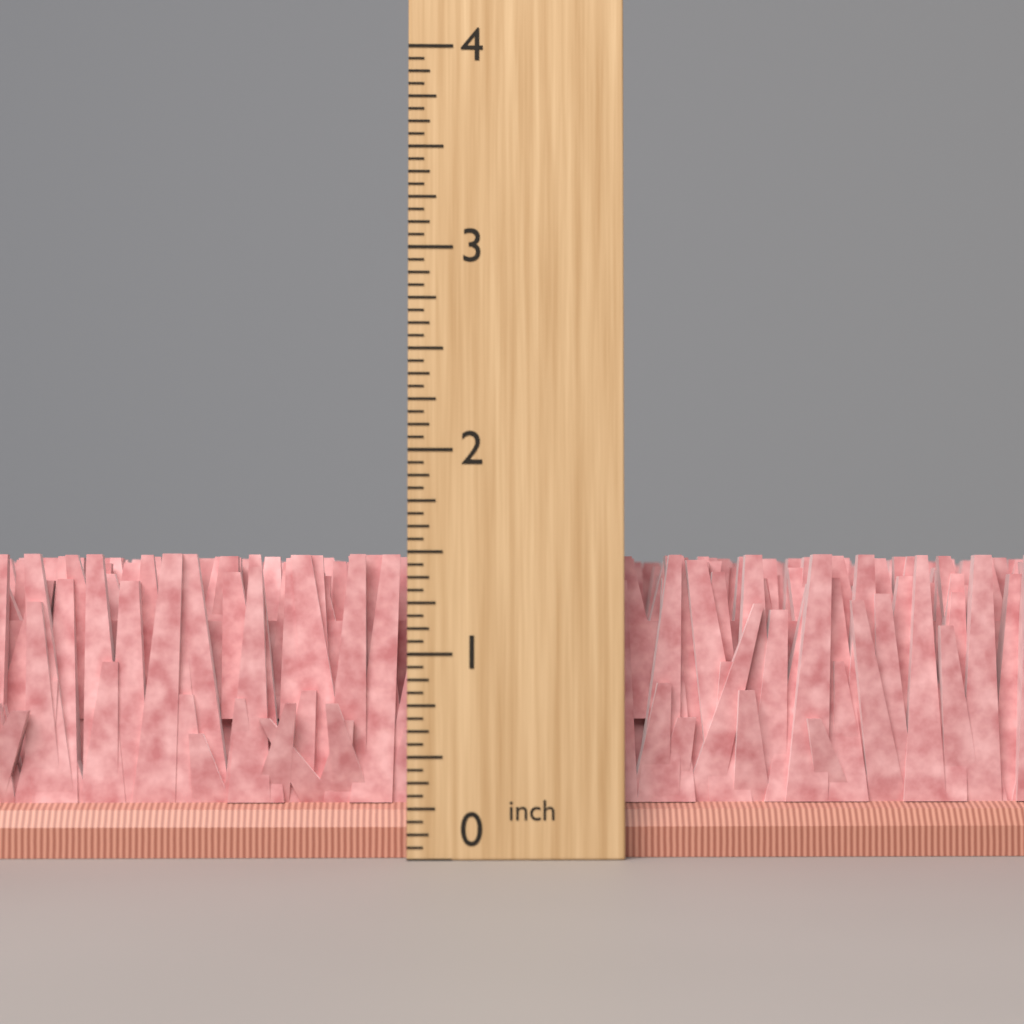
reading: 1.5000 inch
